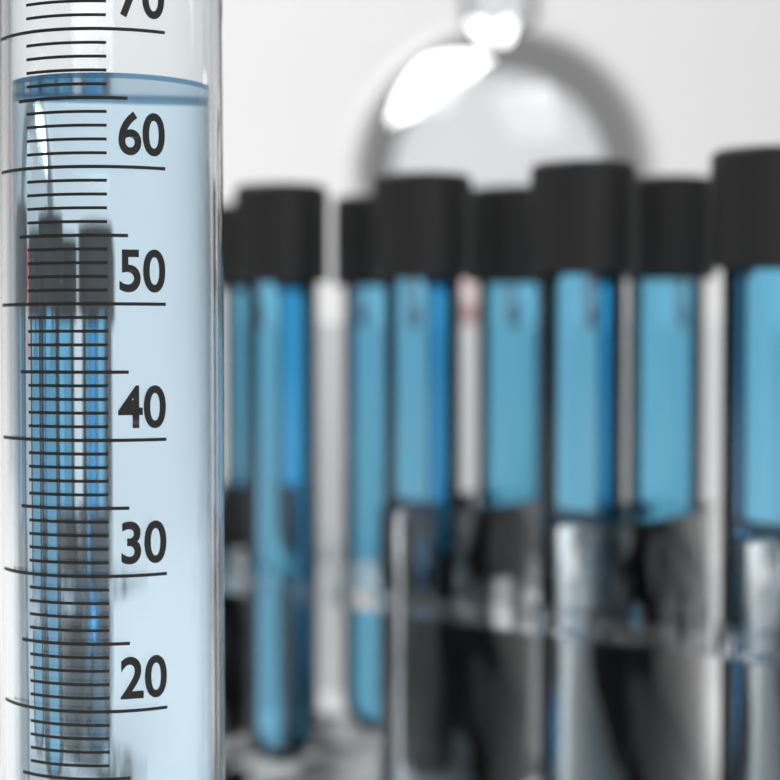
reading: 67 ml
